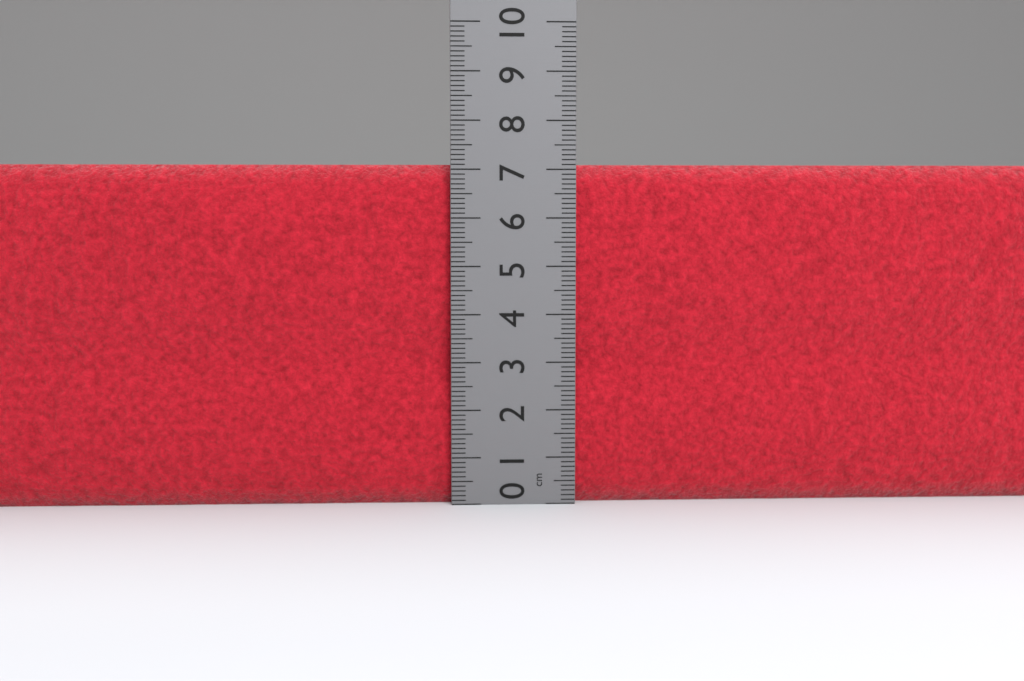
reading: 7.1 cm
